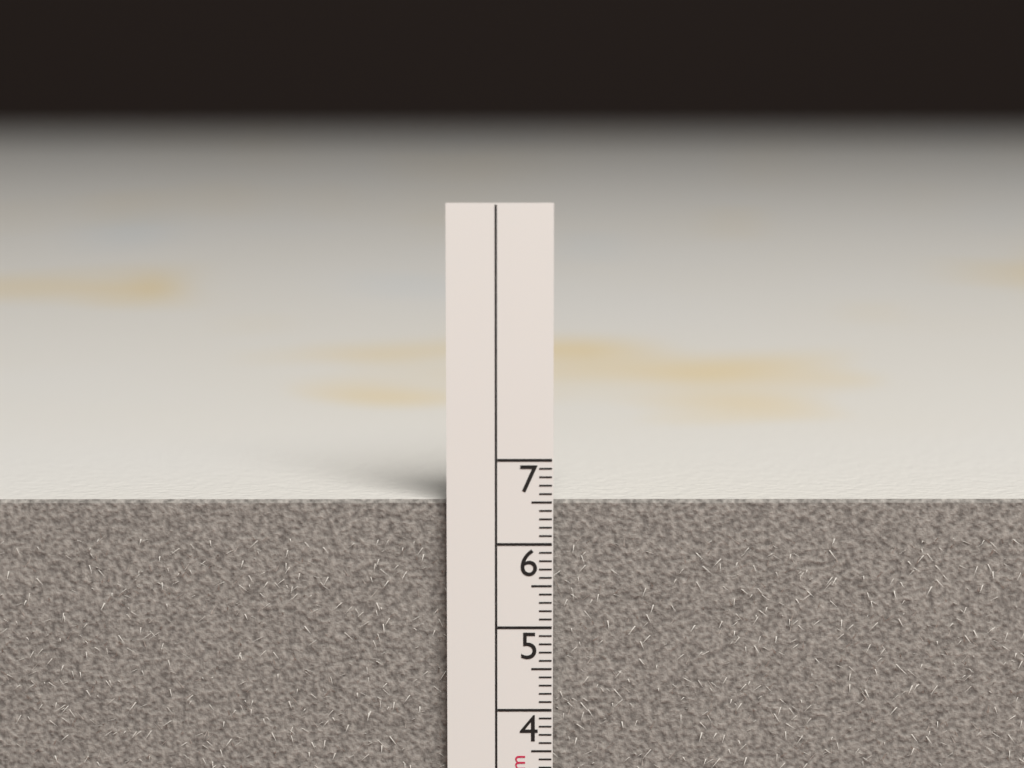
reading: 6.5 cm
